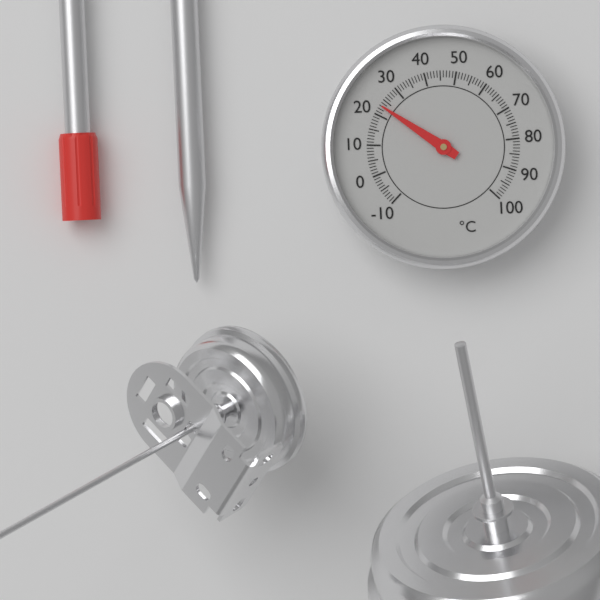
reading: 23 °C
